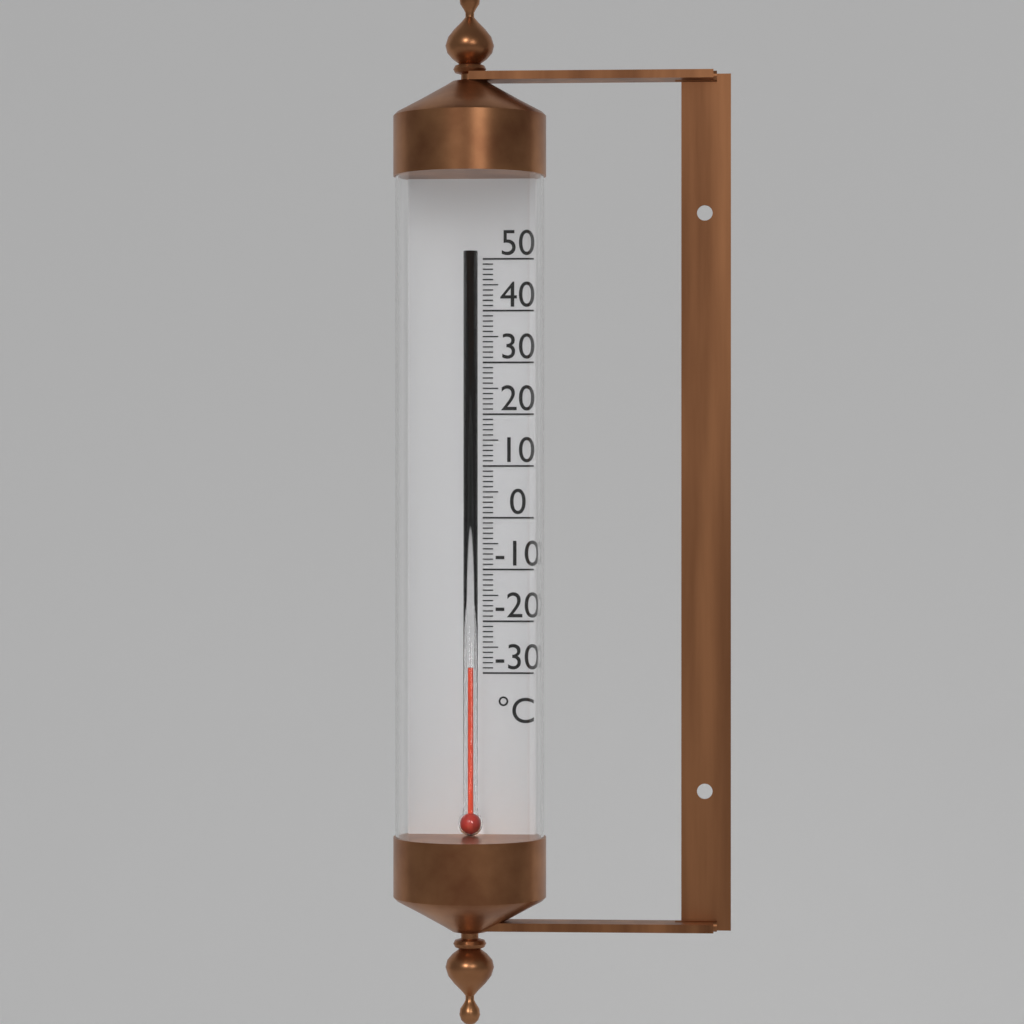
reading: -29 °C
